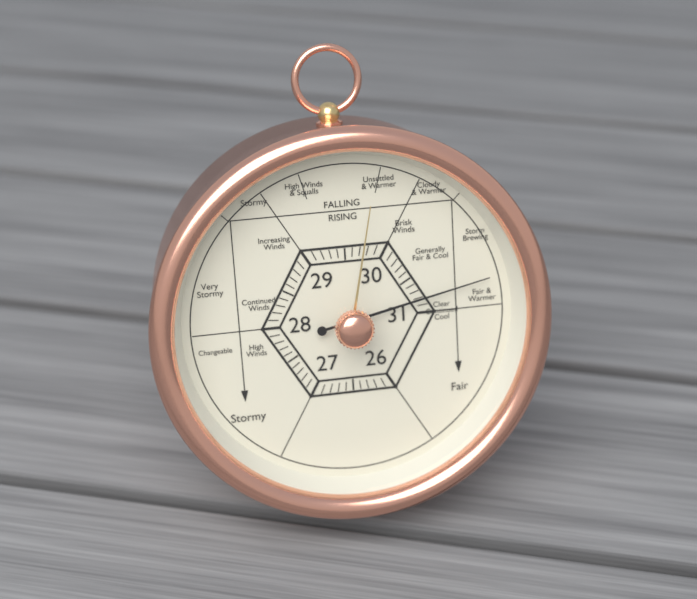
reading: 30.8 (no unit)
